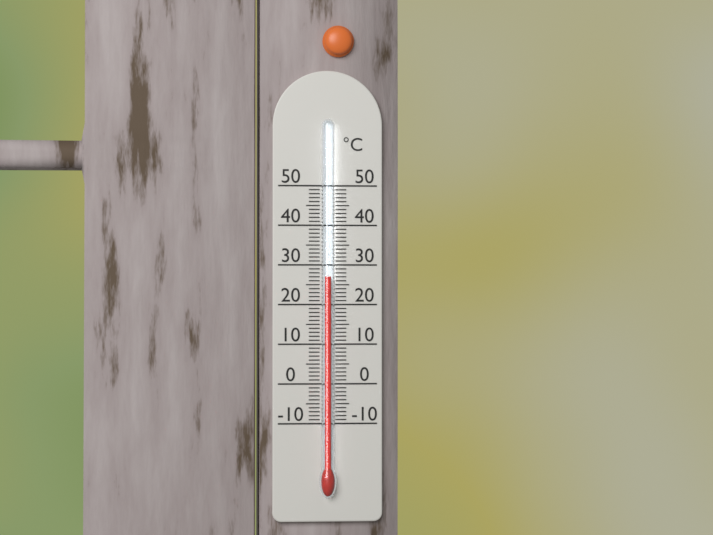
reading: 27 °C
